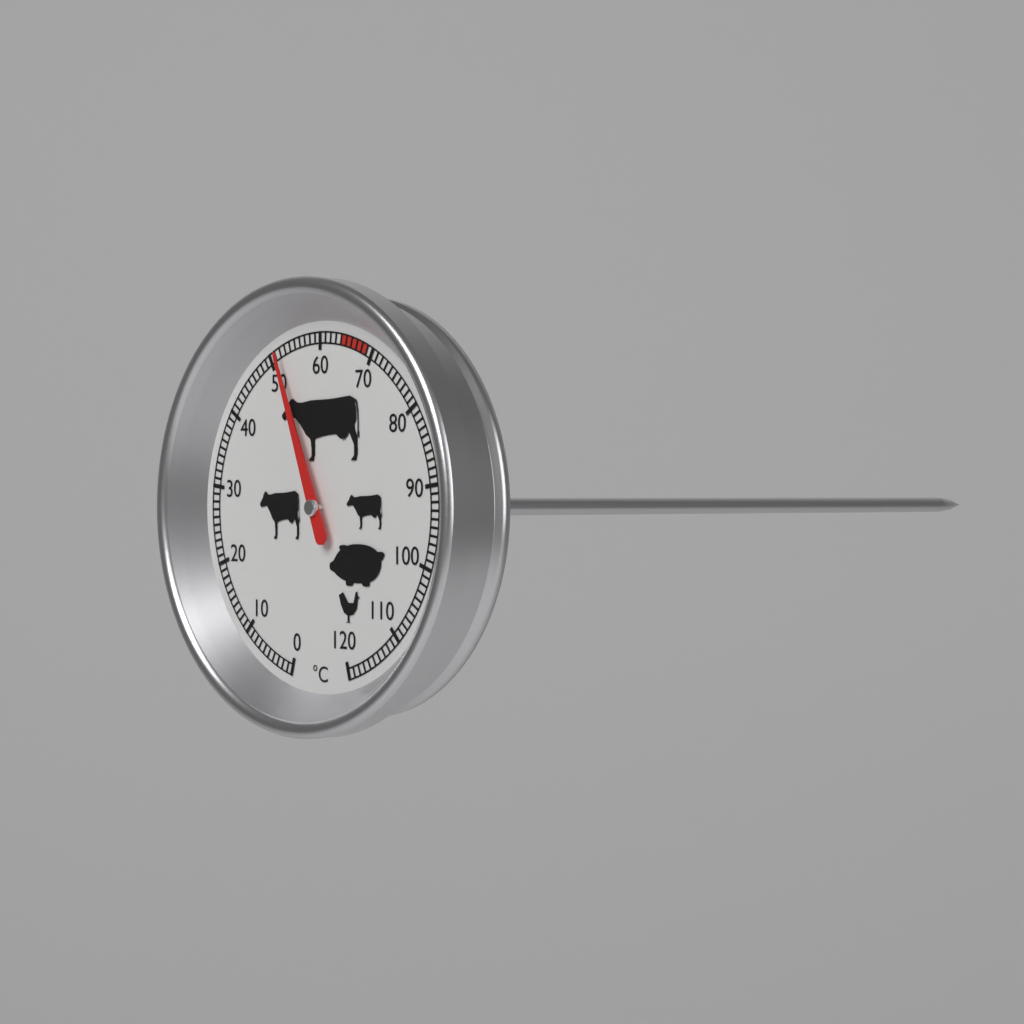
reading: 52 °C
